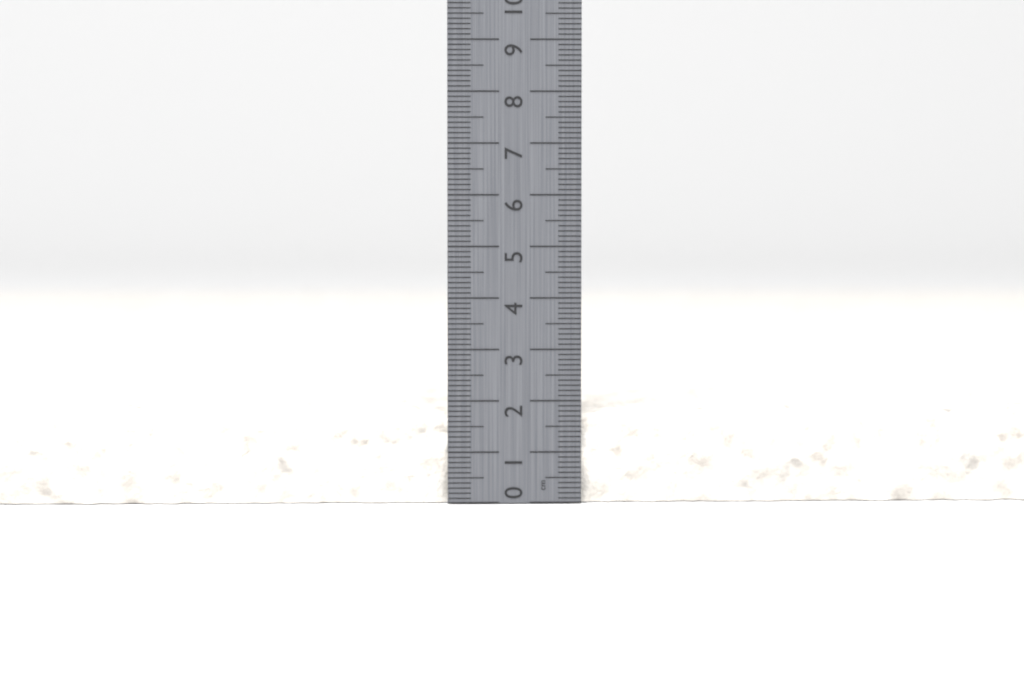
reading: 1.8 cm
